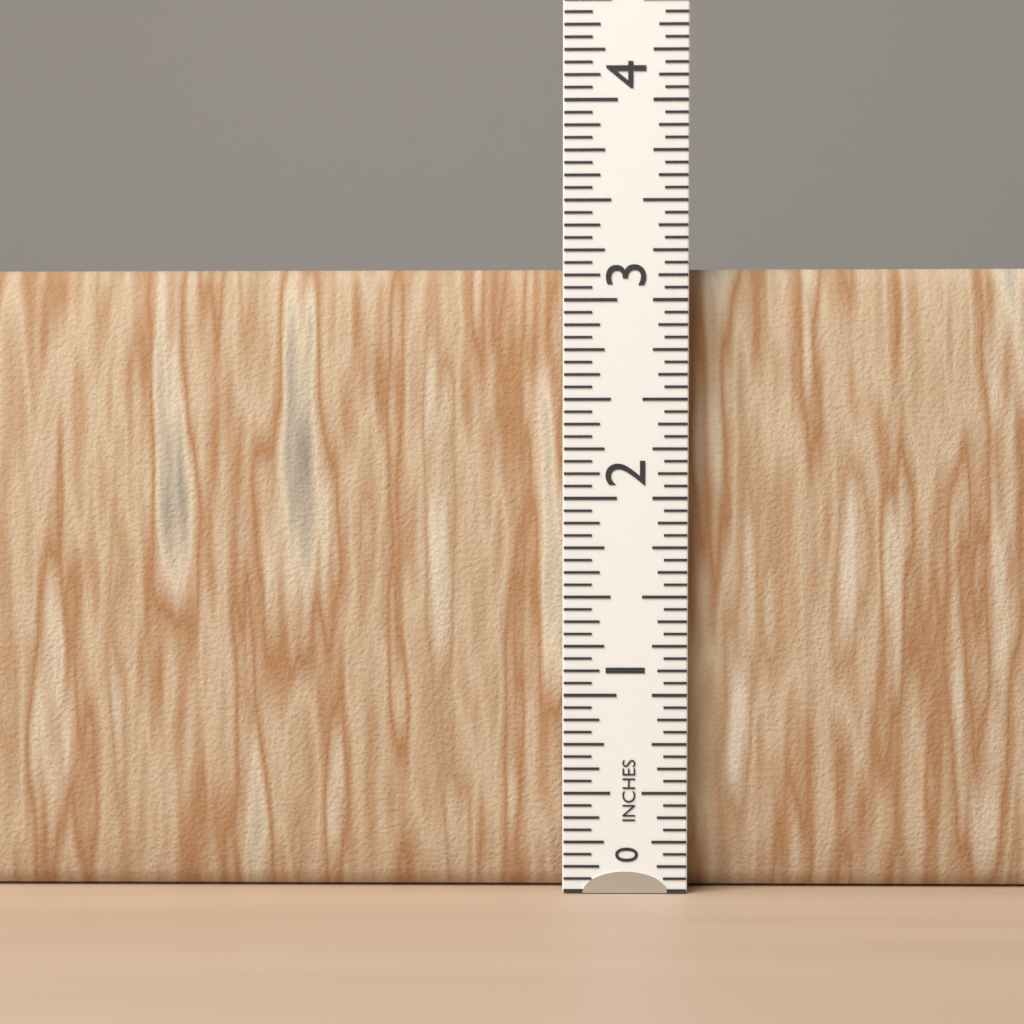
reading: 3.1875 in
